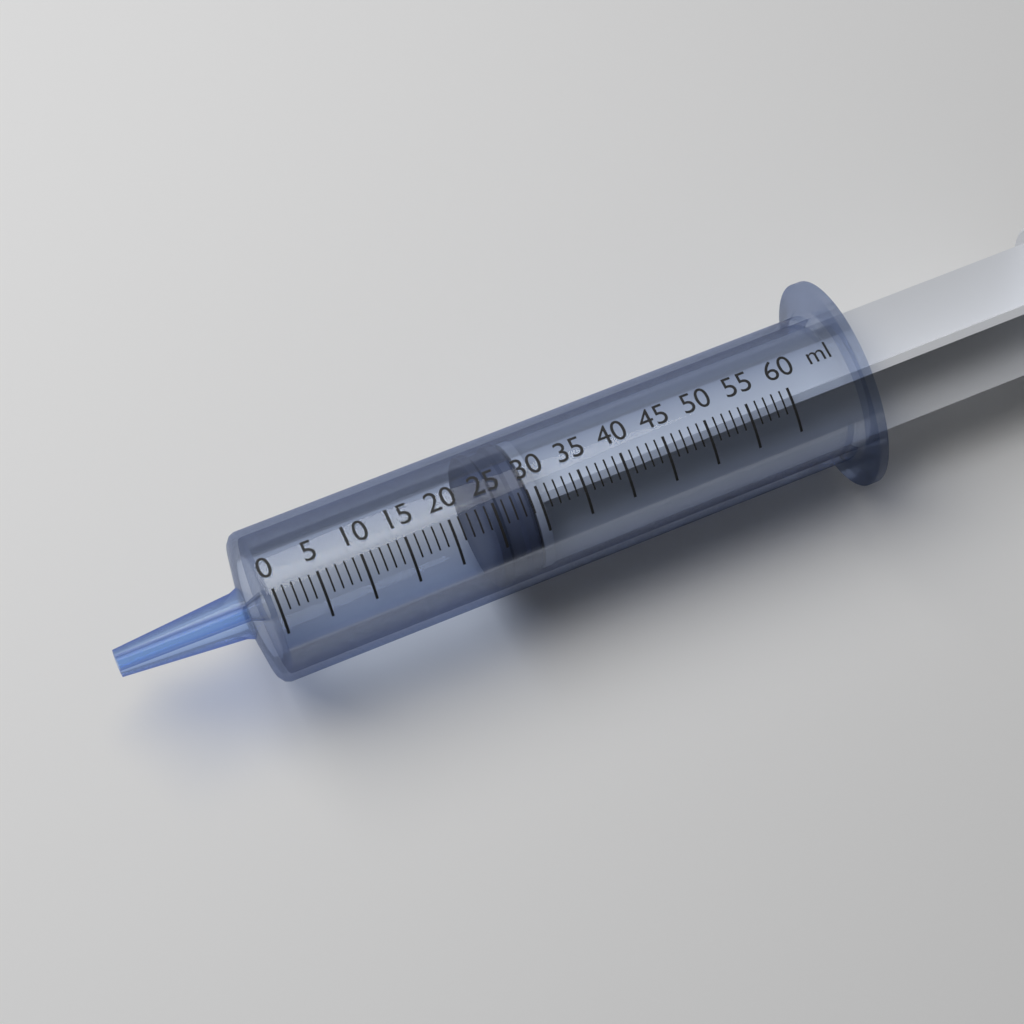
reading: 24 ml
